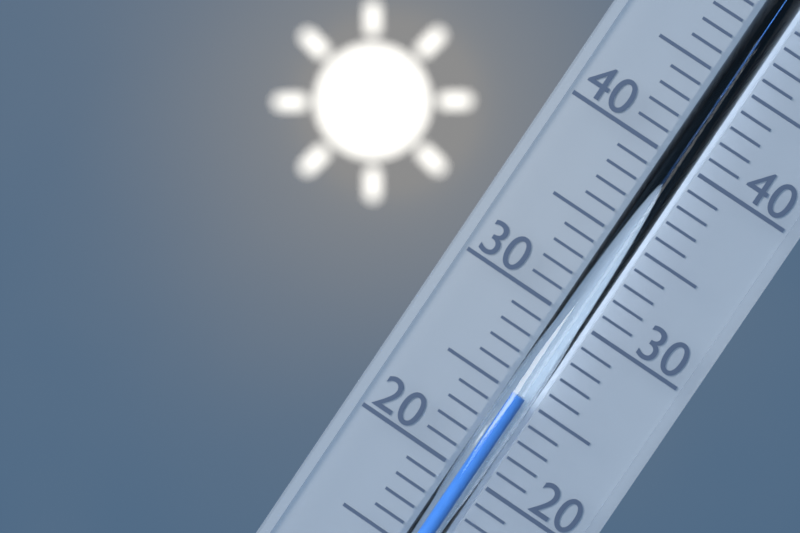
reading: 25 °C
